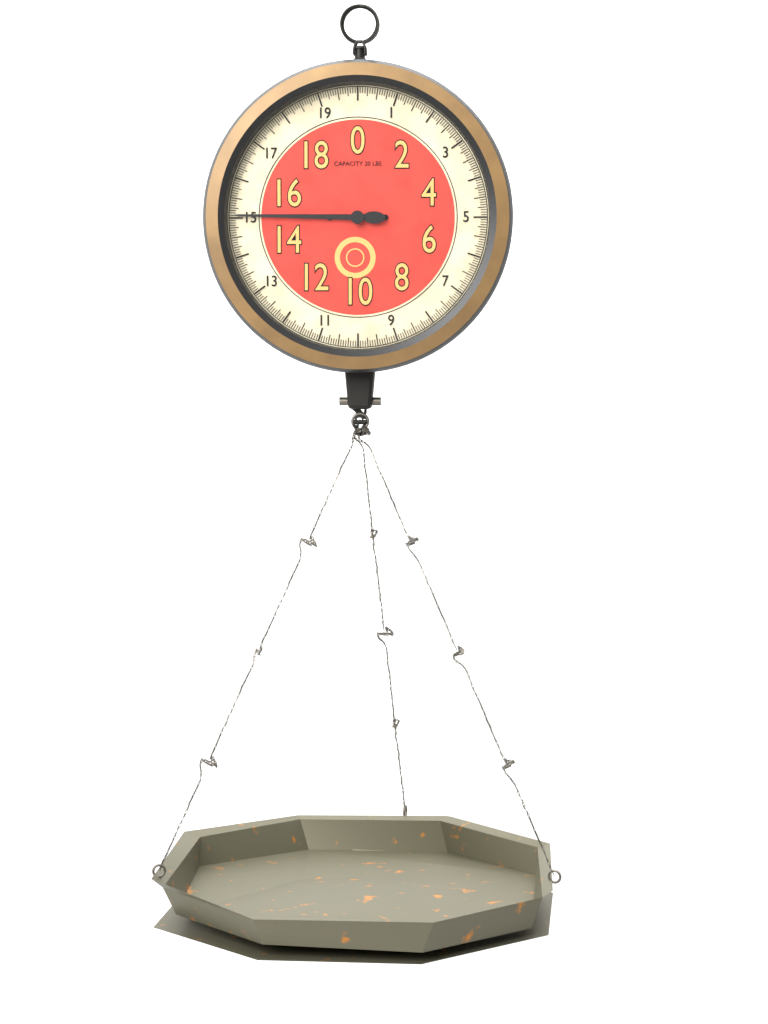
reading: 15.0625 lbs
